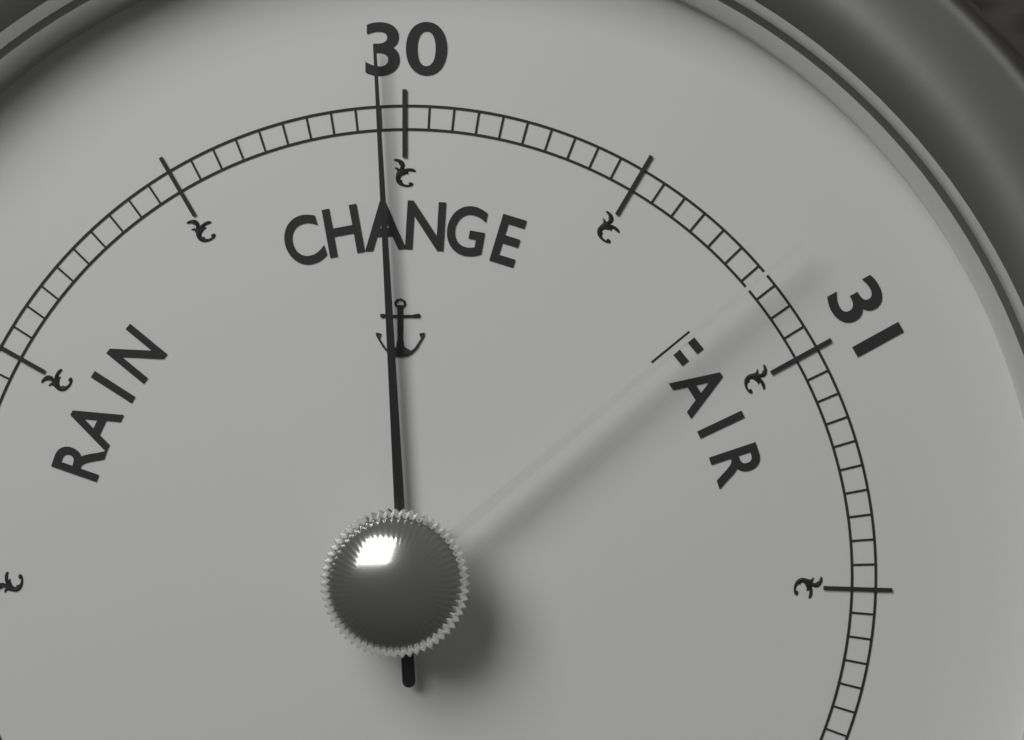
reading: 29.95 (no unit)
